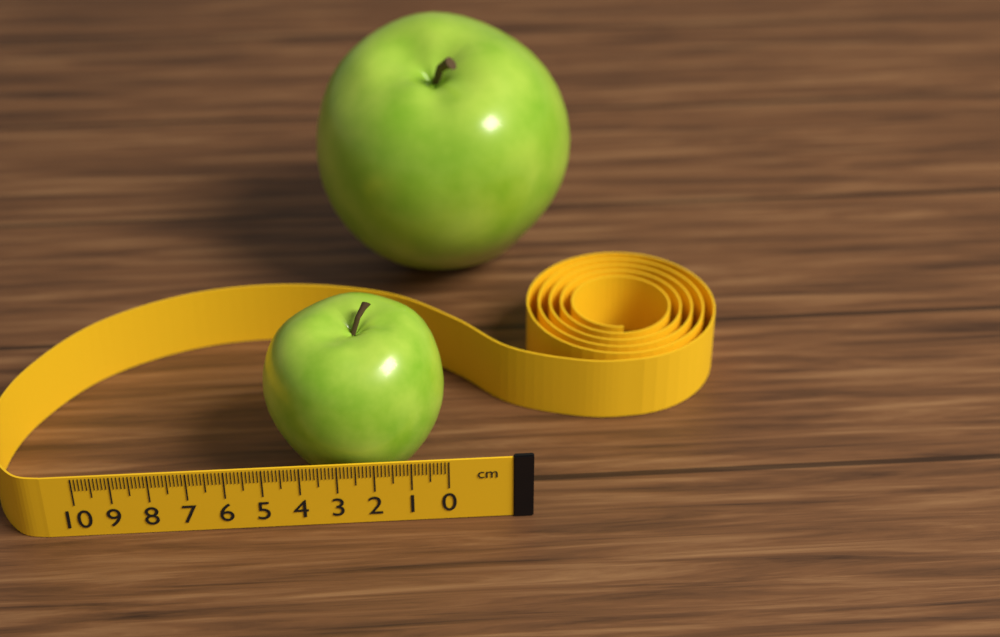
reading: 5.0 cm
